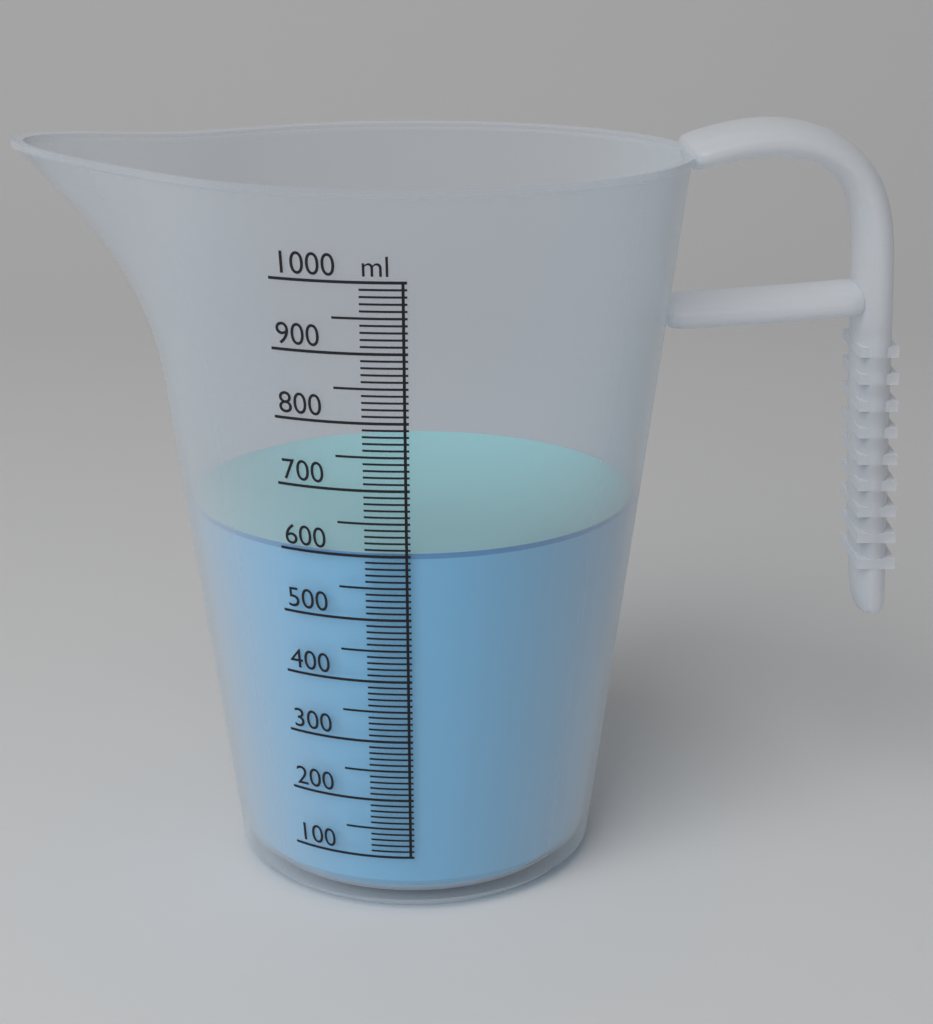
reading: 600 ml
